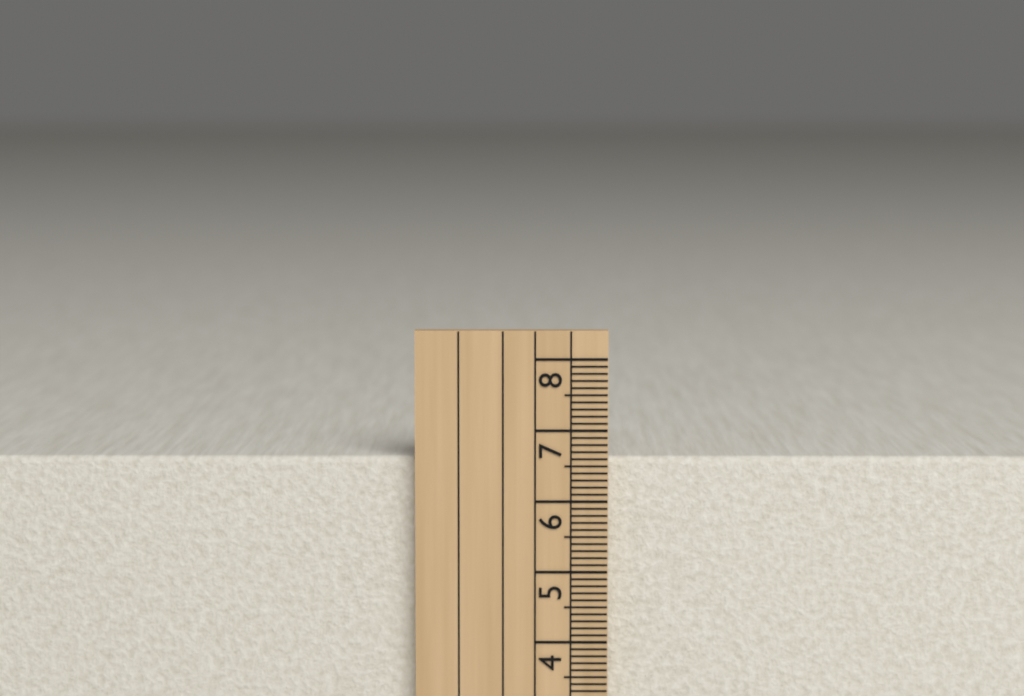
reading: 6.6 cm
